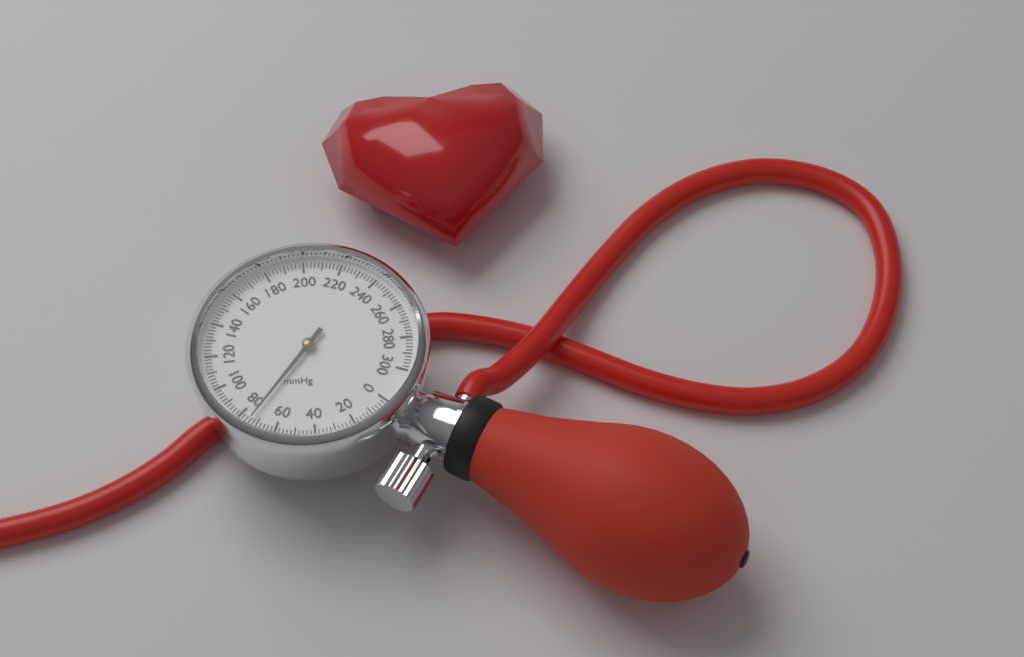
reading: 74 mmHg
